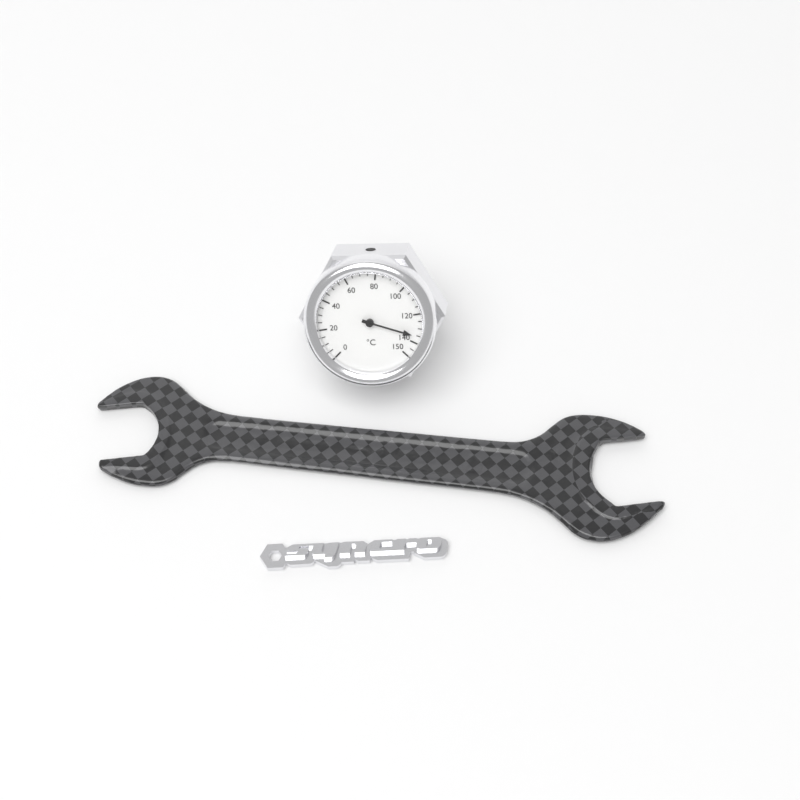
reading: 135 °C
